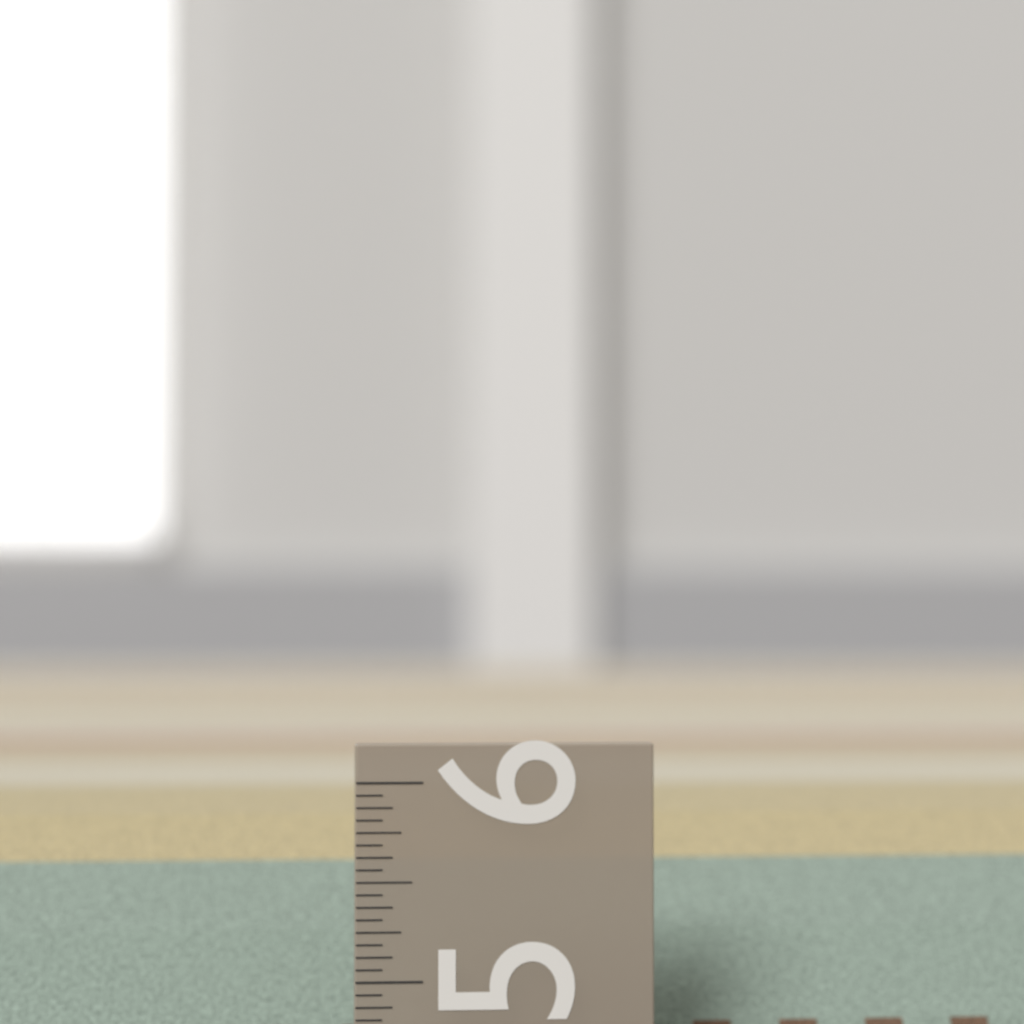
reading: 5.7500 in
